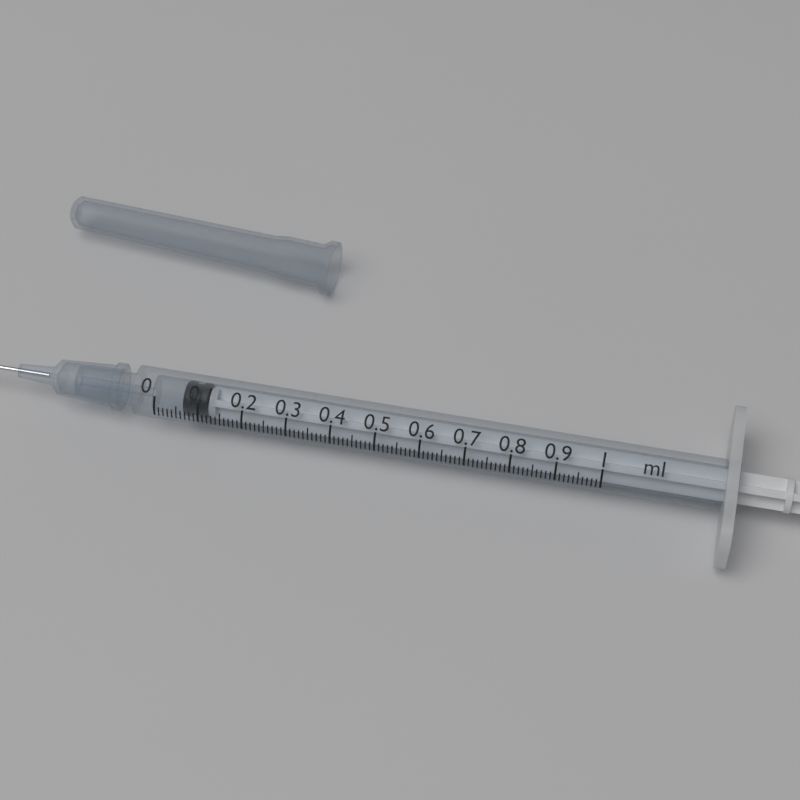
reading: 0.06 ml
